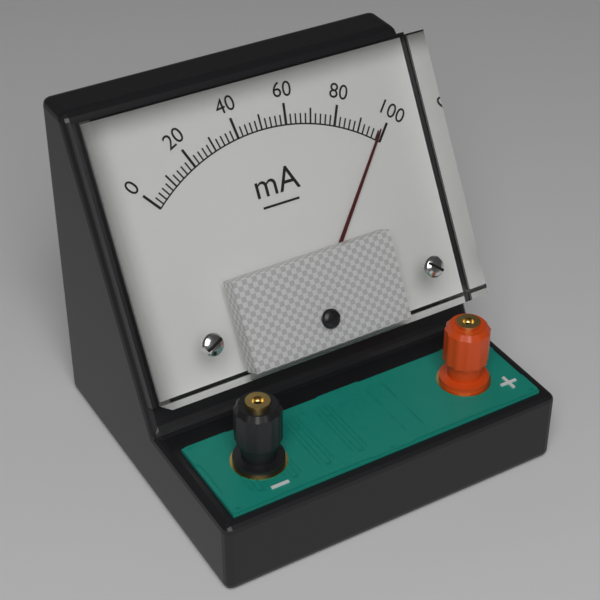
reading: 98 mA
